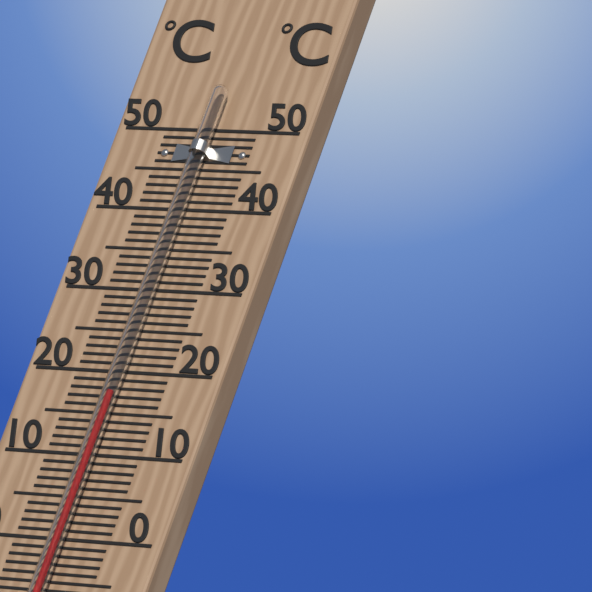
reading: 17 °C
